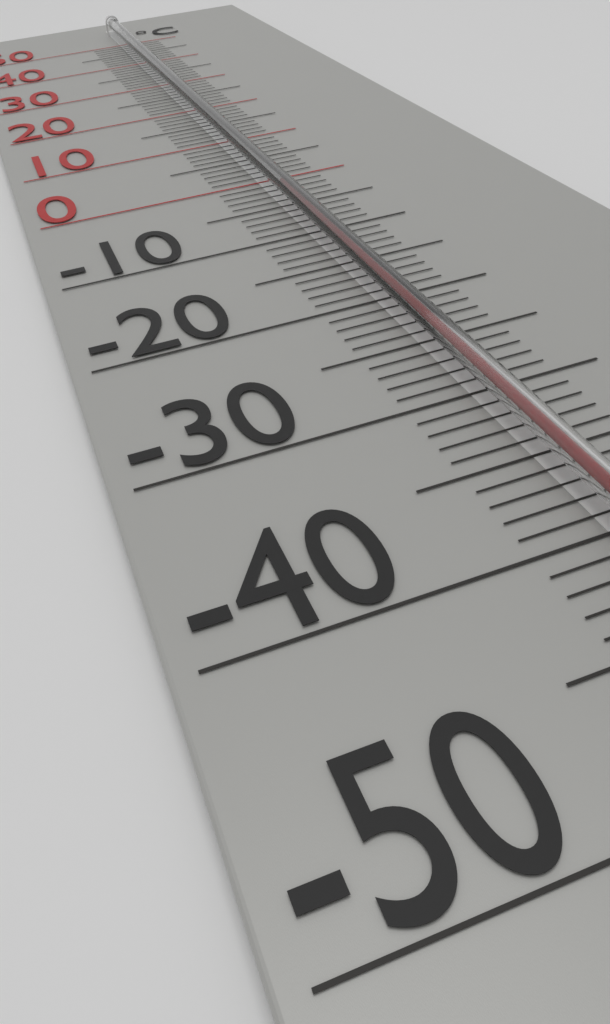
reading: -4 °C
